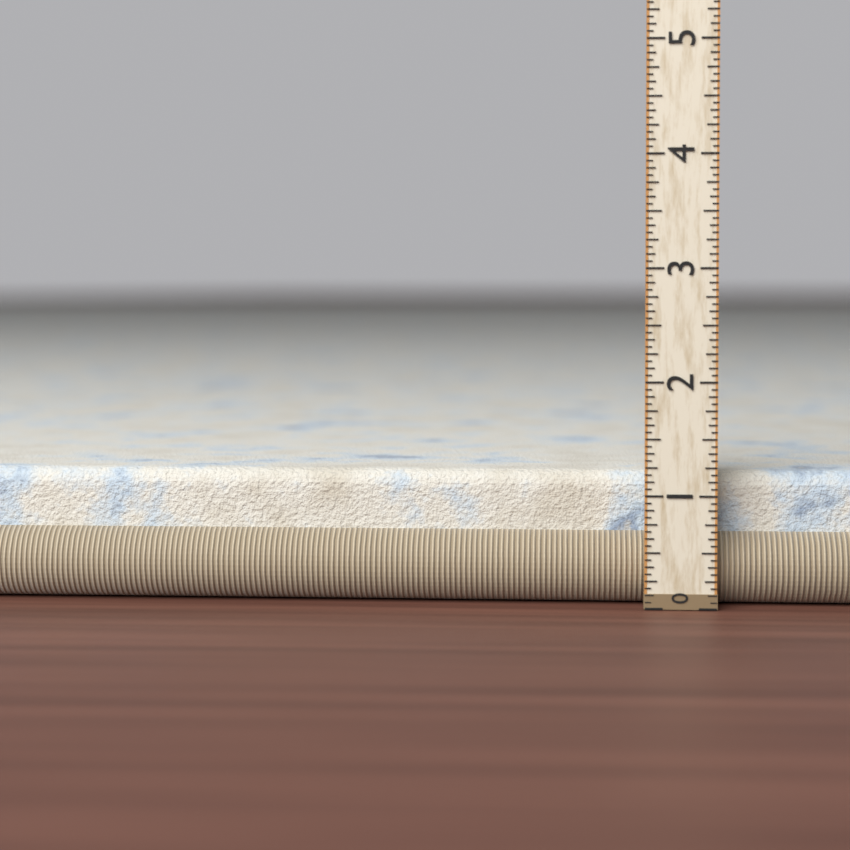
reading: 1.1875 (no unit)
